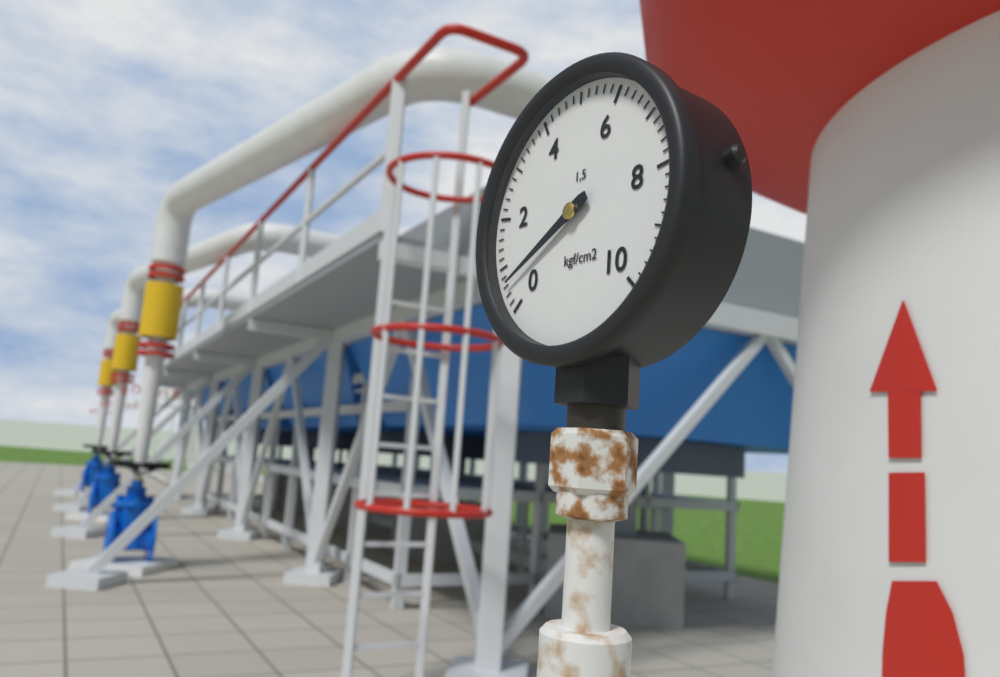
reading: 0.6 kgf/cm²
